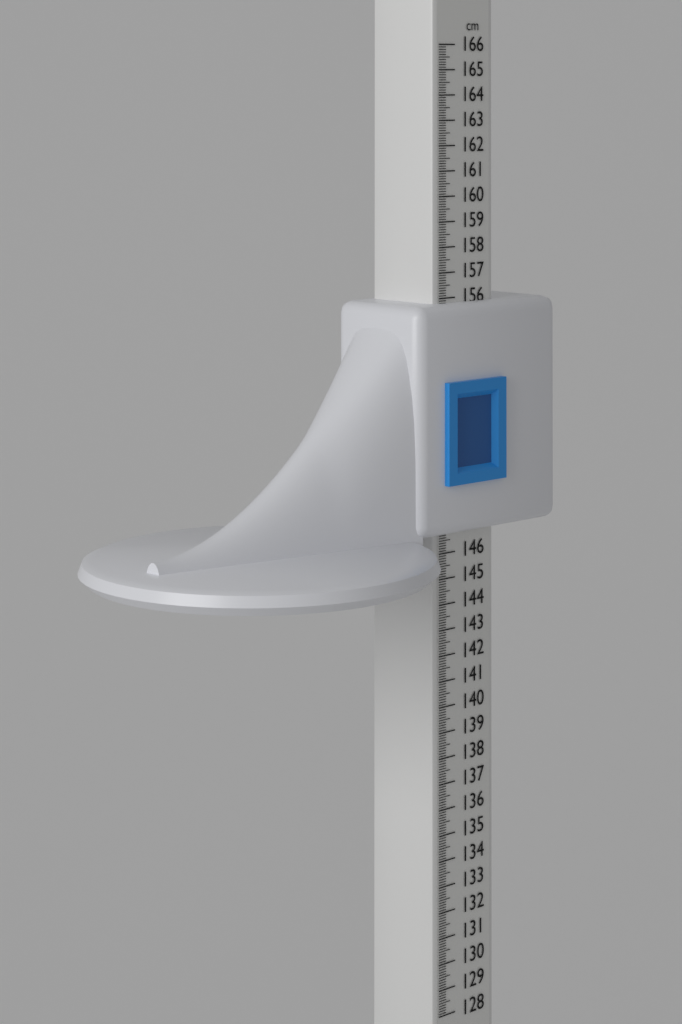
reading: 155.8 cm
